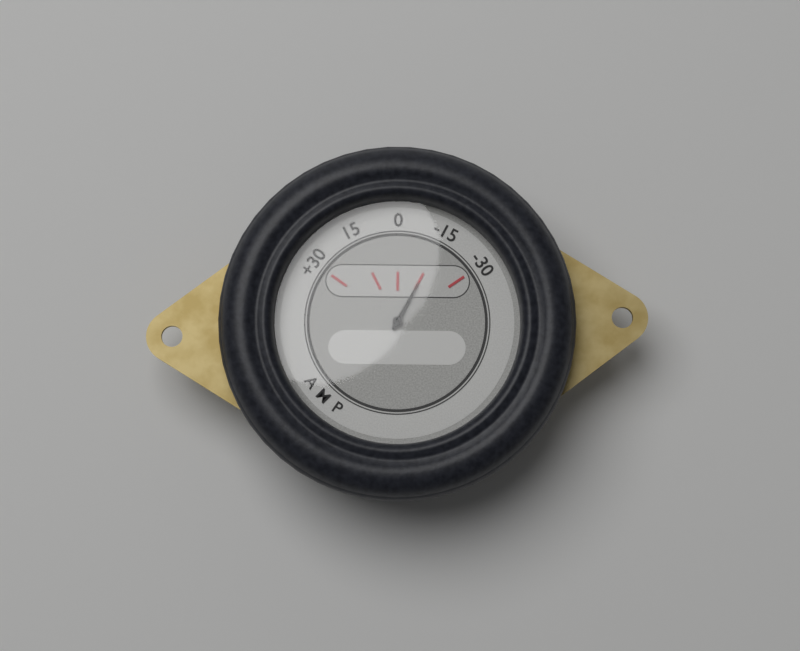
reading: -15 A
